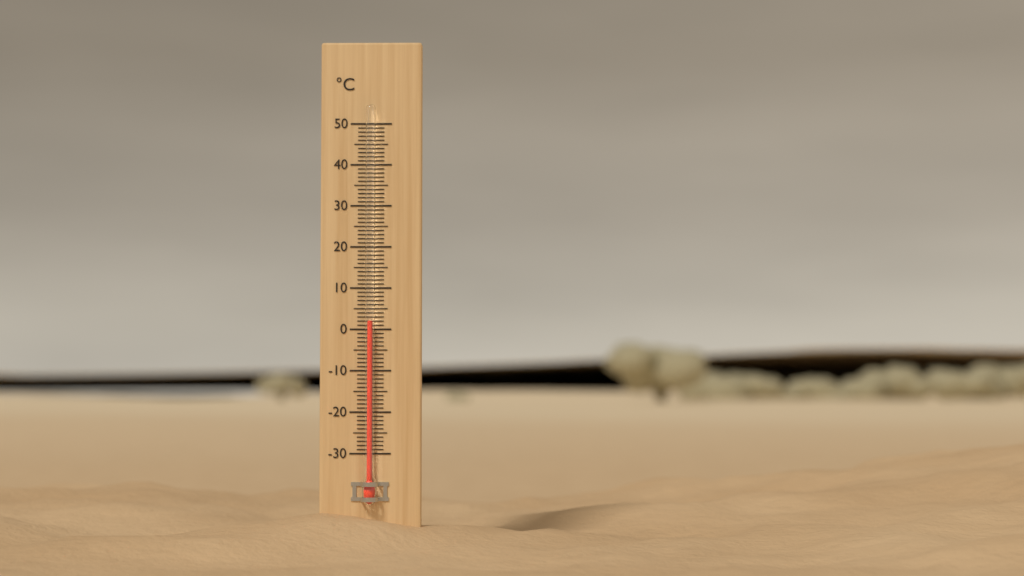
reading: 2 °C
